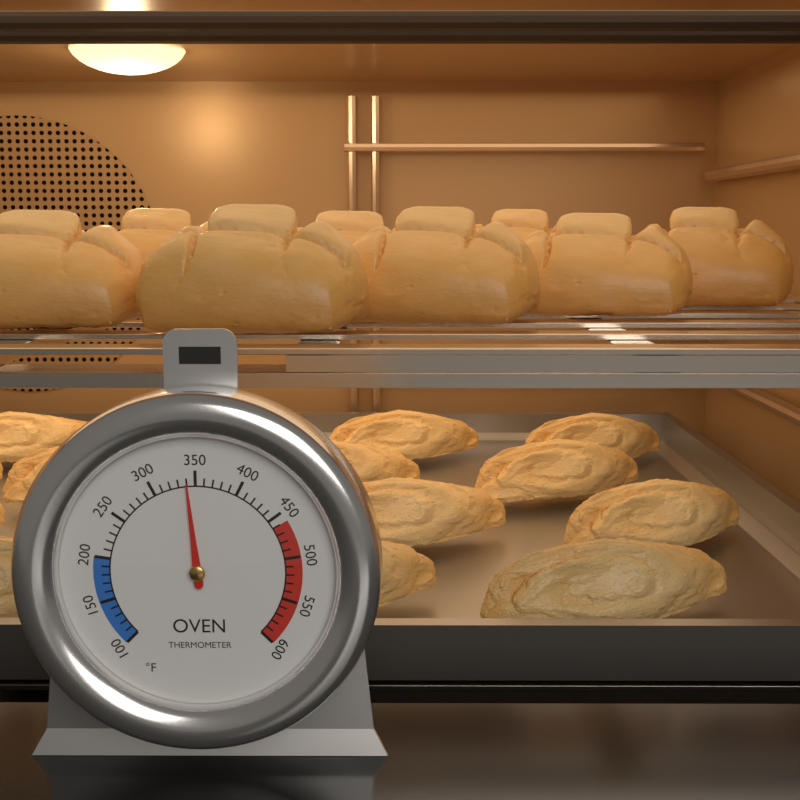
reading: 340 °F
